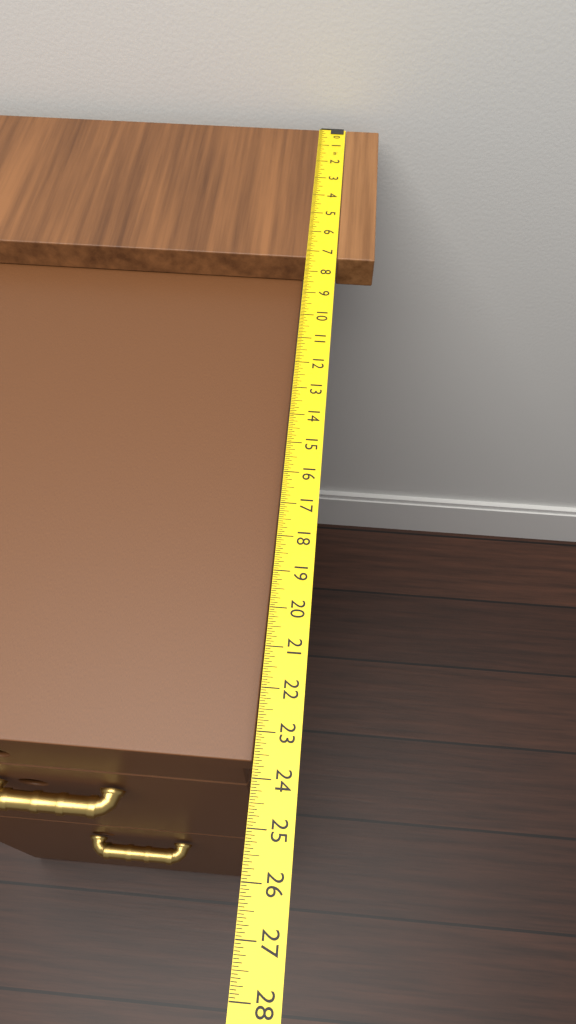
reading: 7.3125 in
